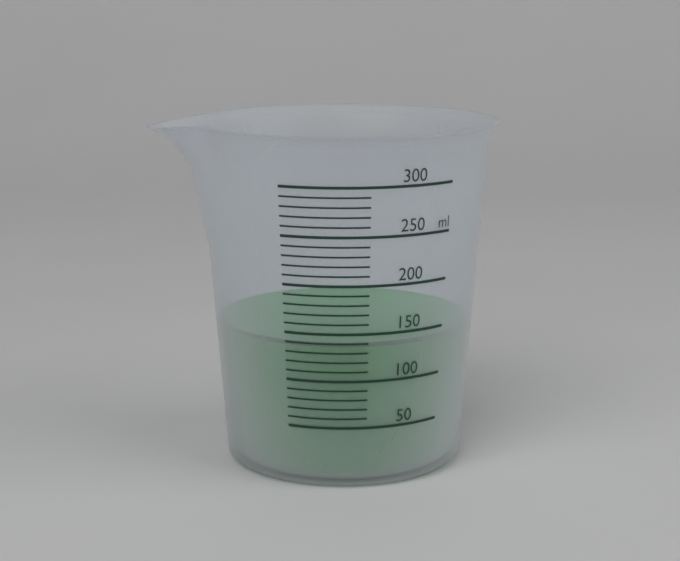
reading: 140 ml
